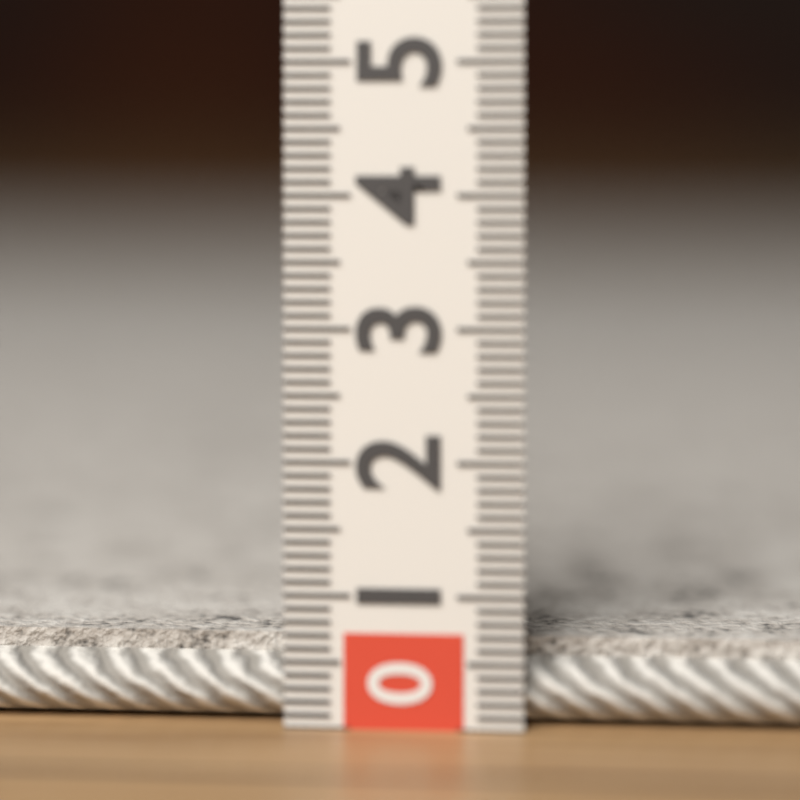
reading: 0.7 (no unit)
